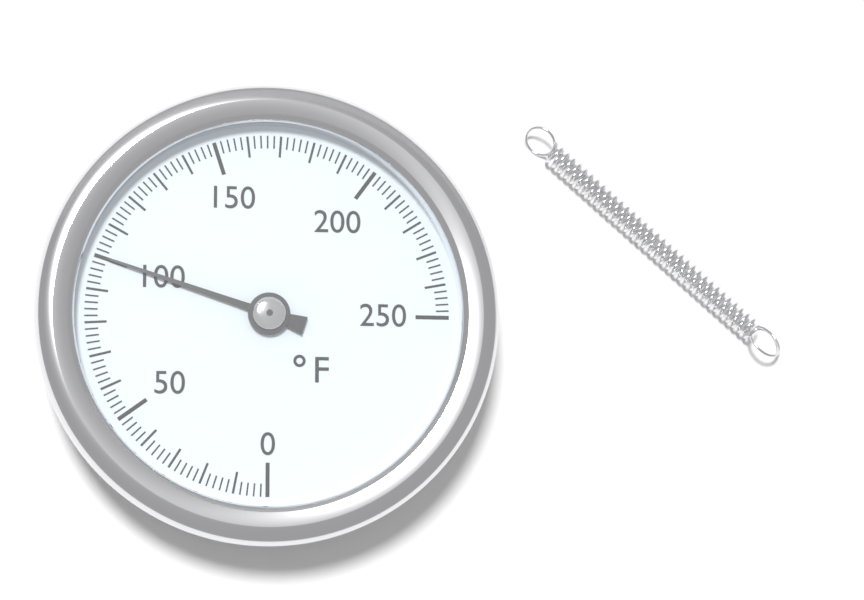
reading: 100 °F
